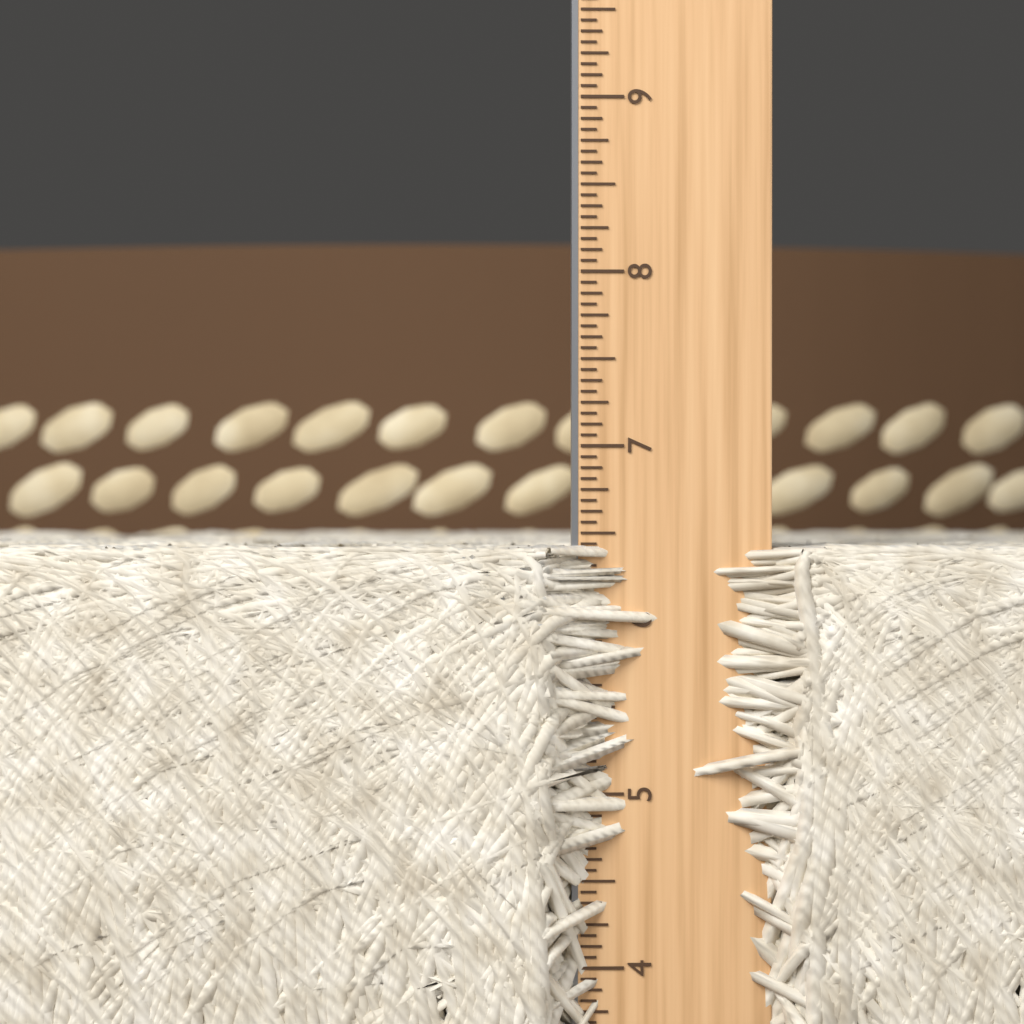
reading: 6.4375 in
